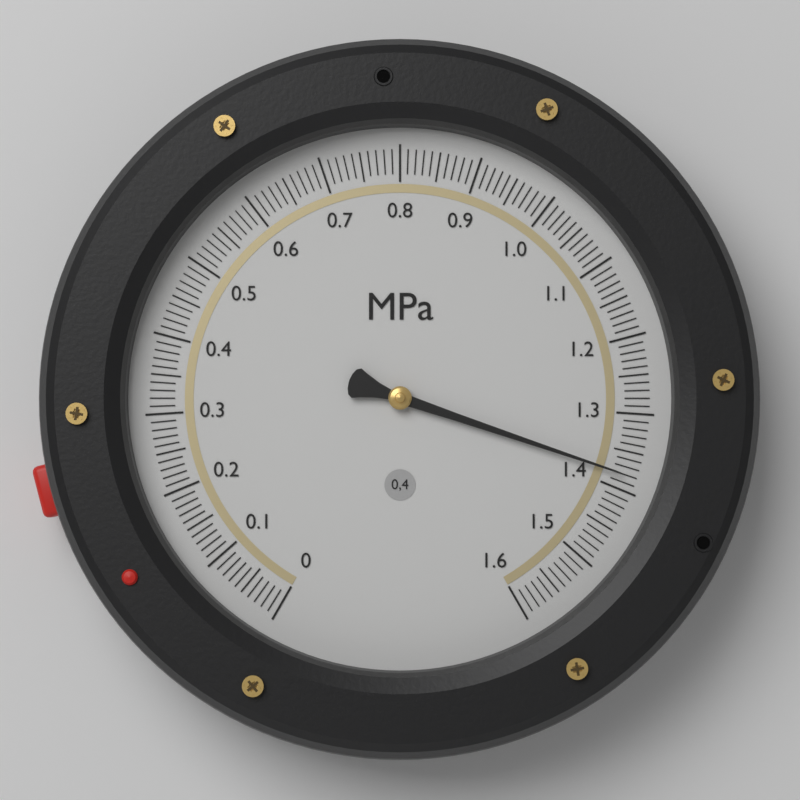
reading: 1.38 MPa
